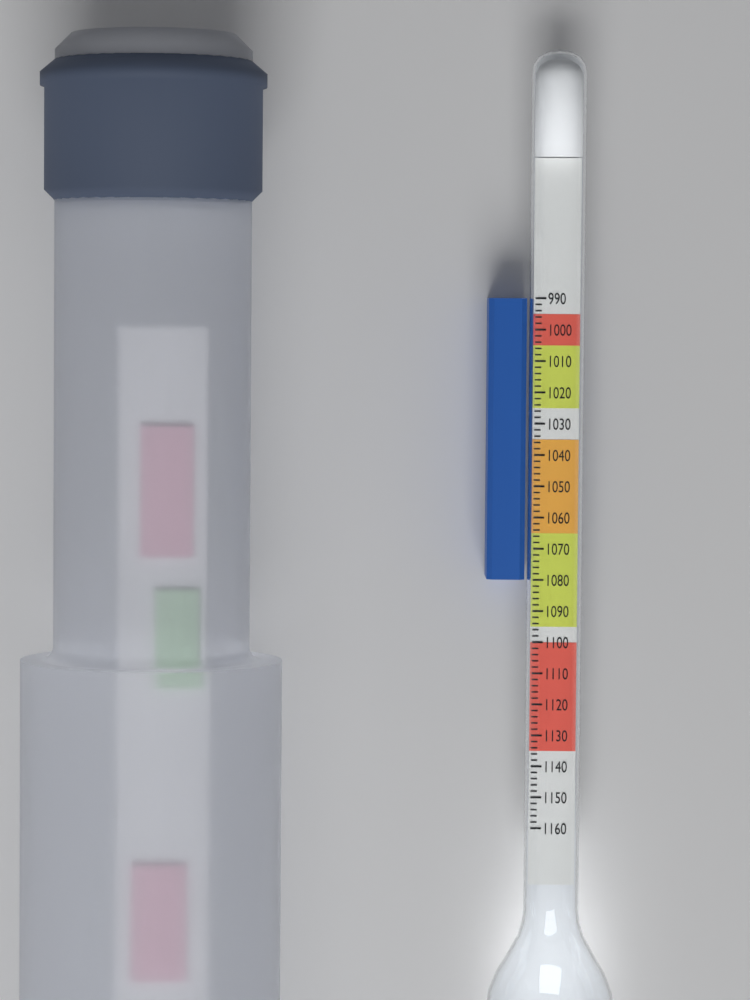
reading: 1080 (no unit)
